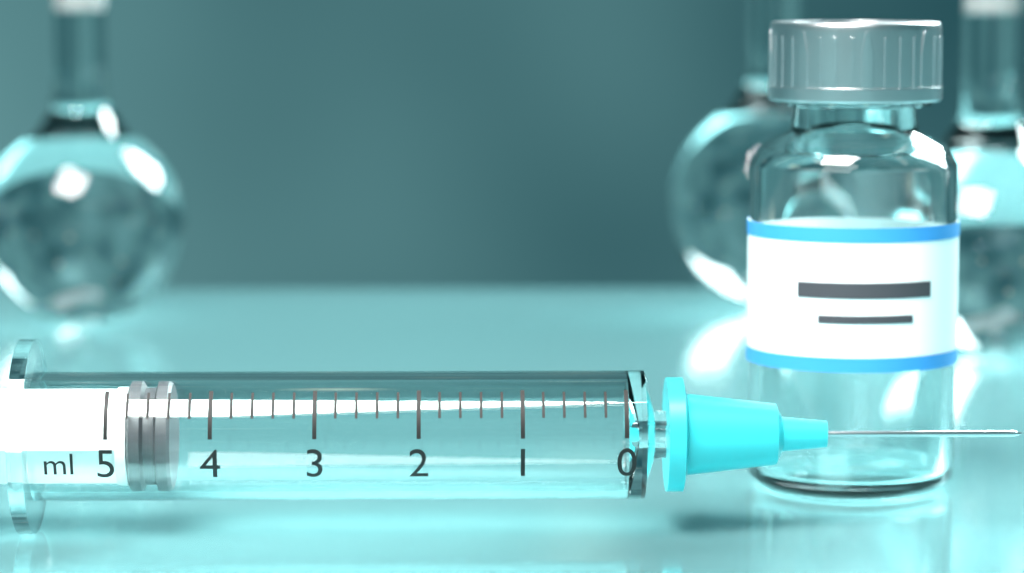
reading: 4.4 ml
